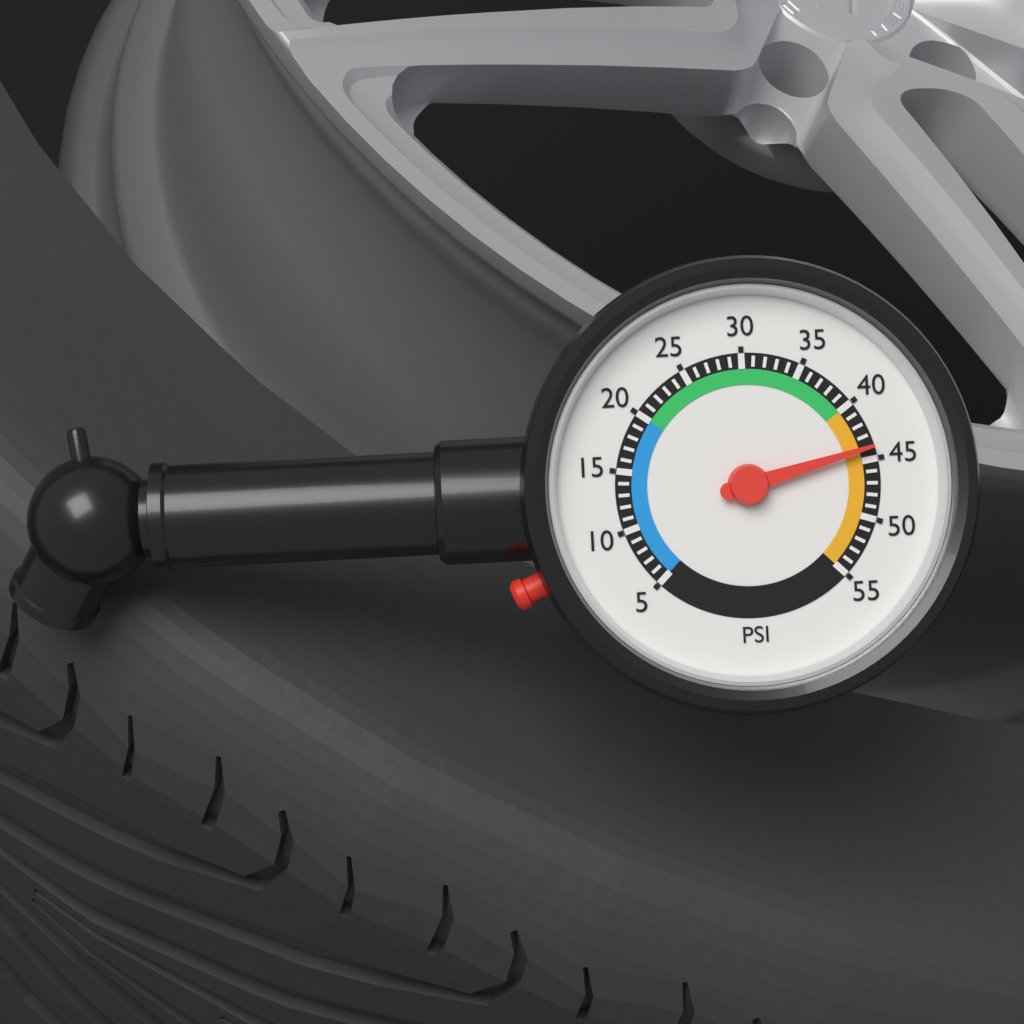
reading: 44 psi
